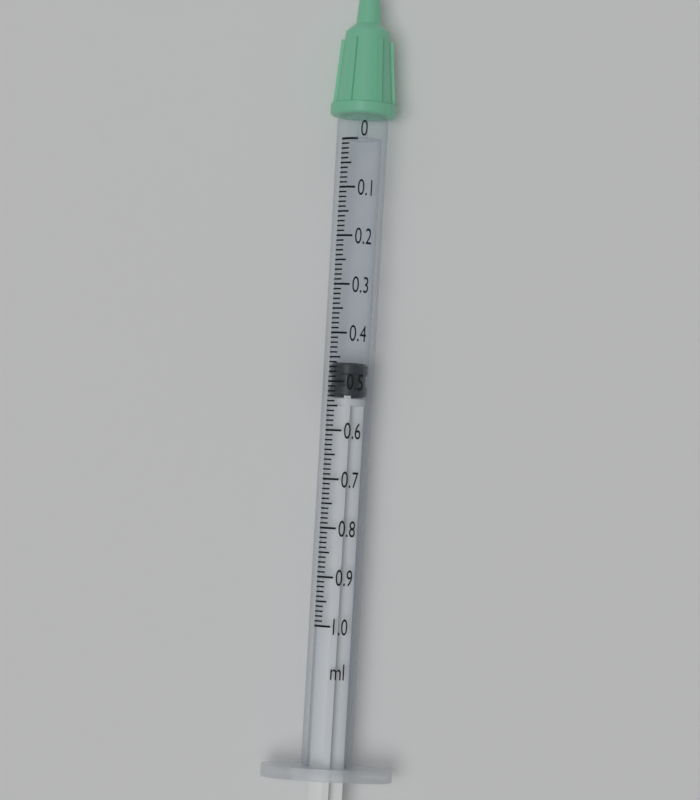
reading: 0.46 ml
